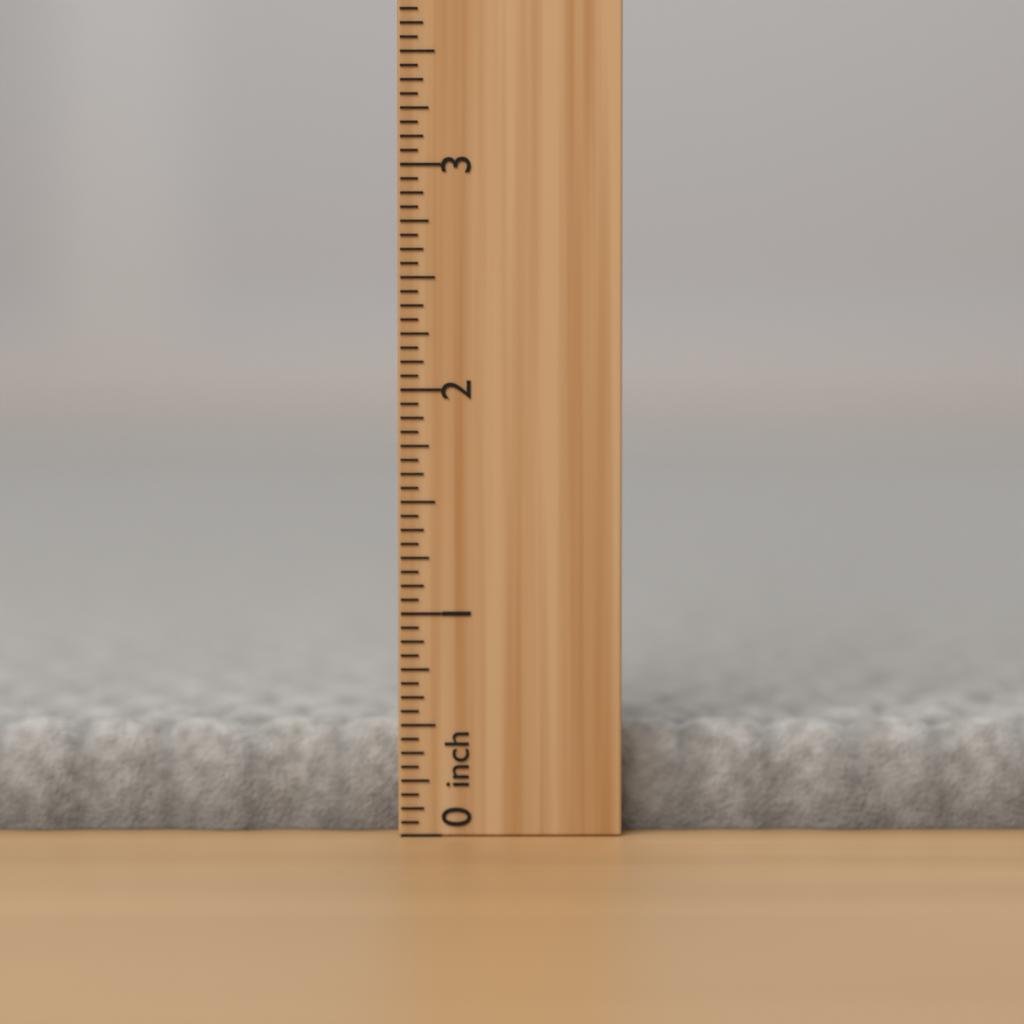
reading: 0.5000 inch
